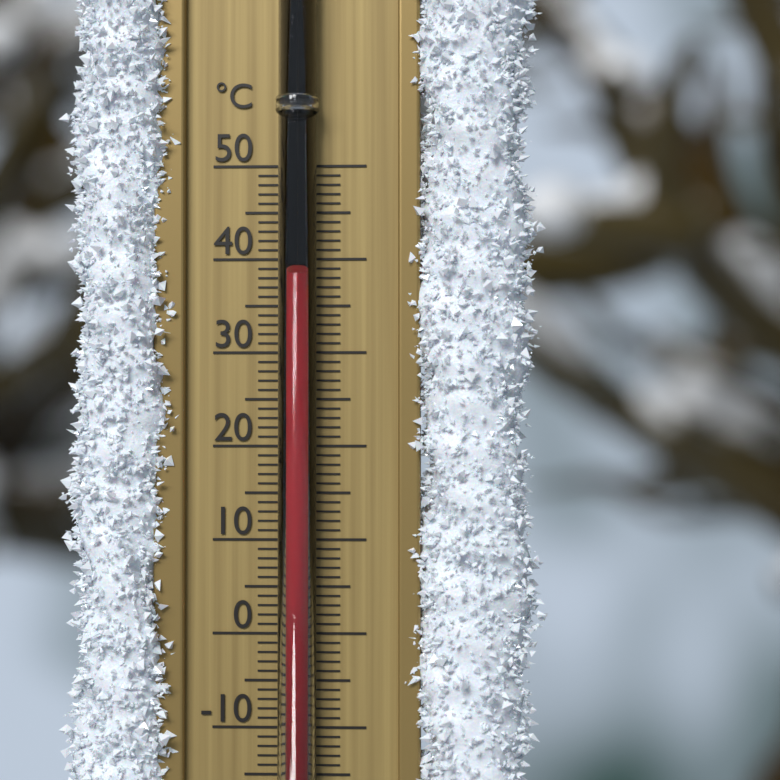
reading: 38 °C
